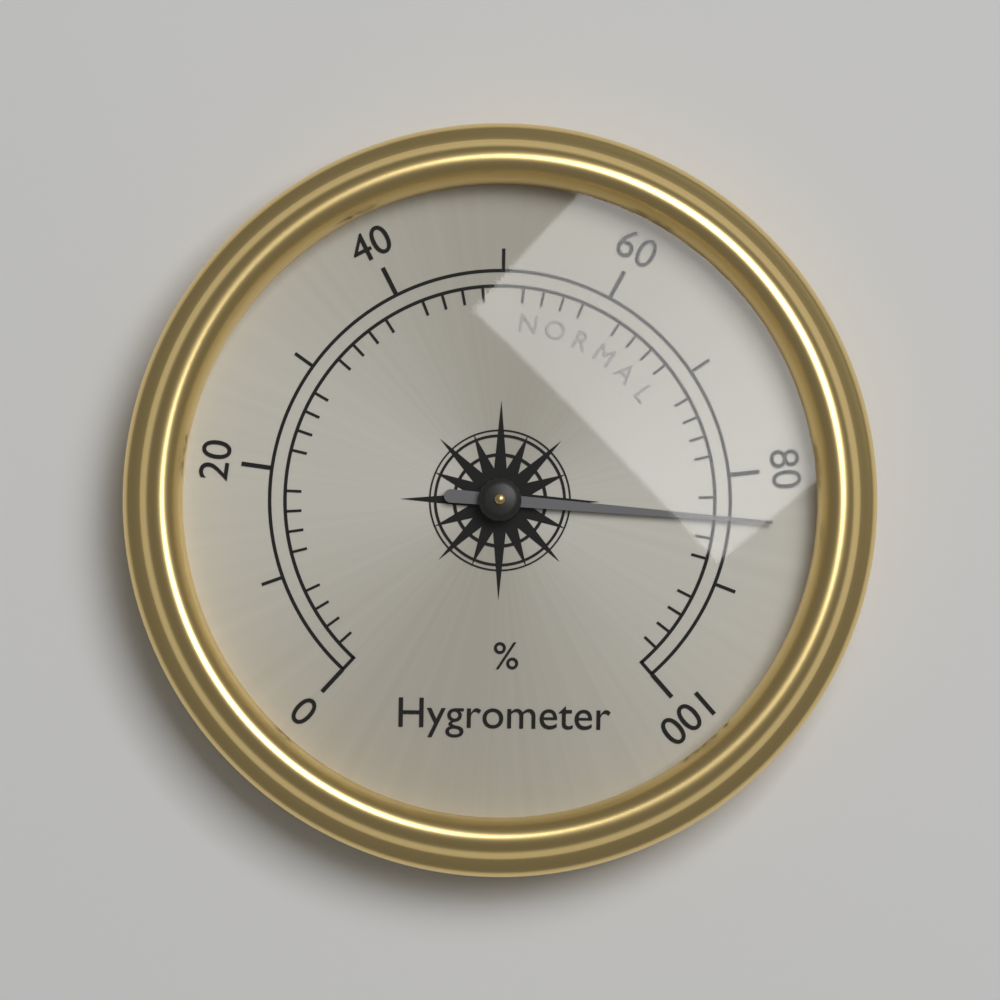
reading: 84 %
